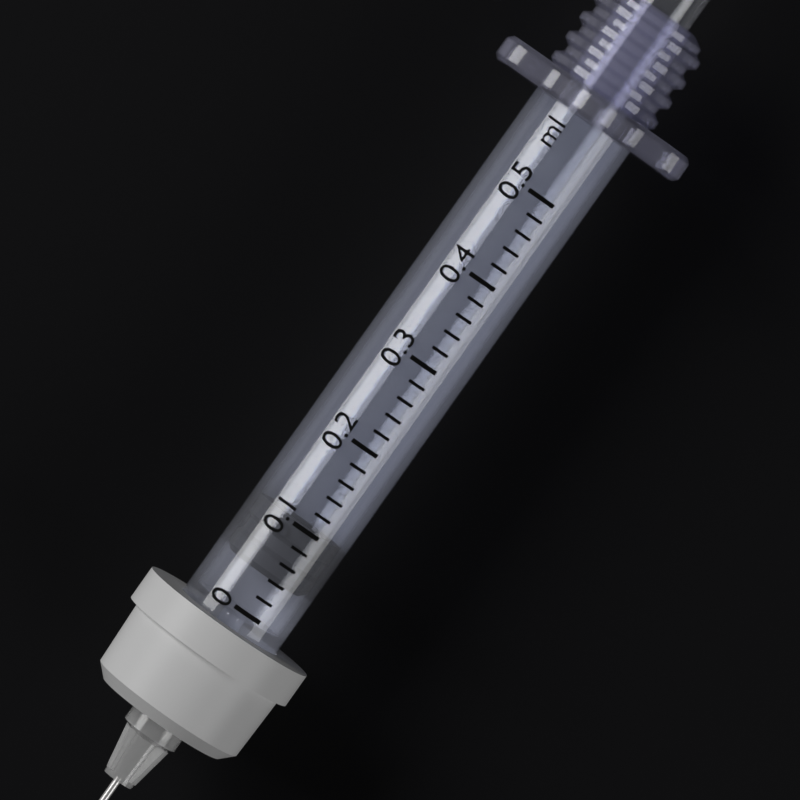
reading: 0.04 ml
